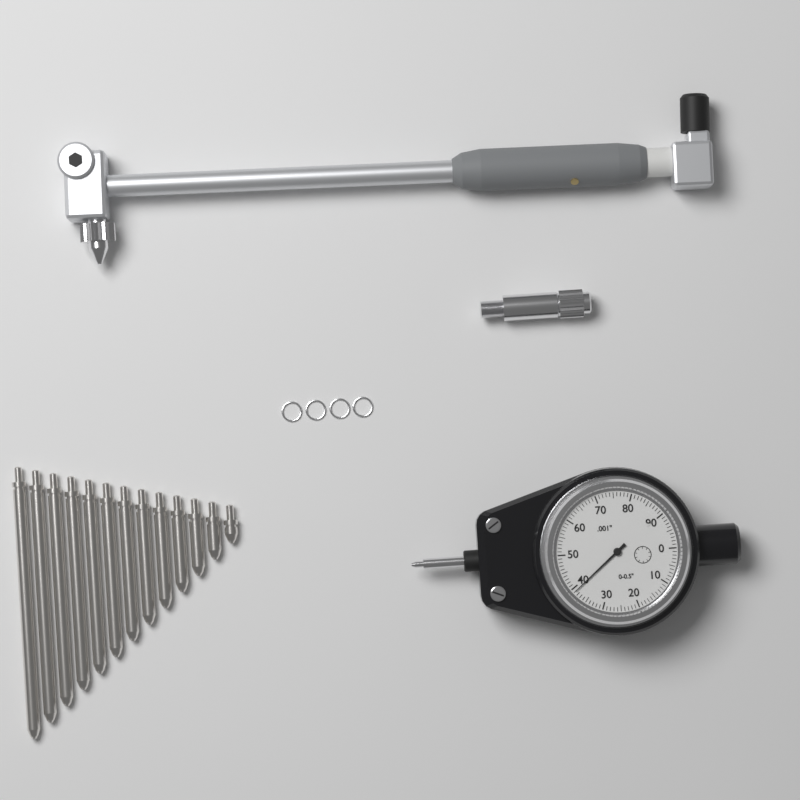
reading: 0.039 in
